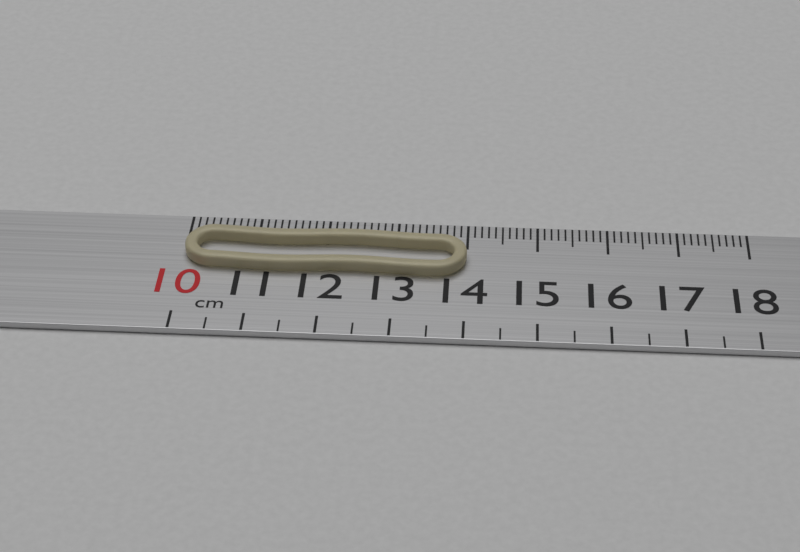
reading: 14.0 cm
